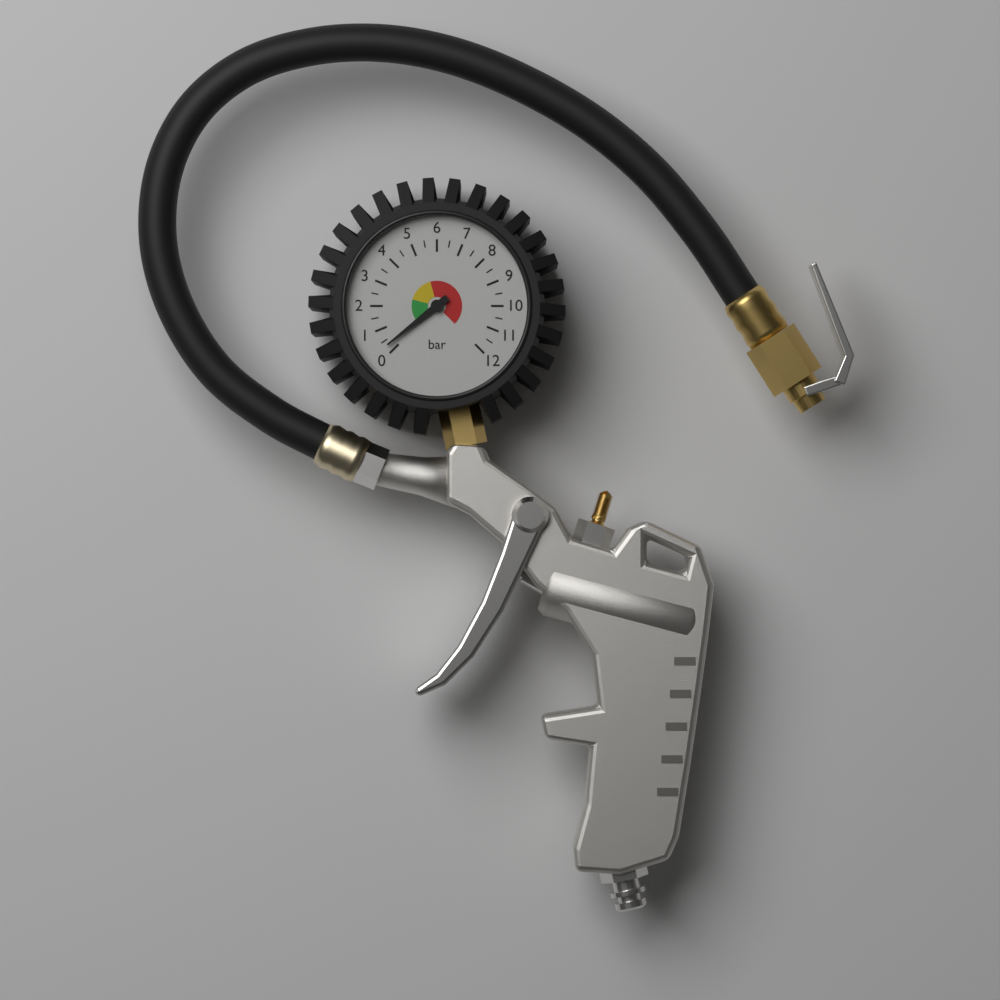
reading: 0.3 bar
